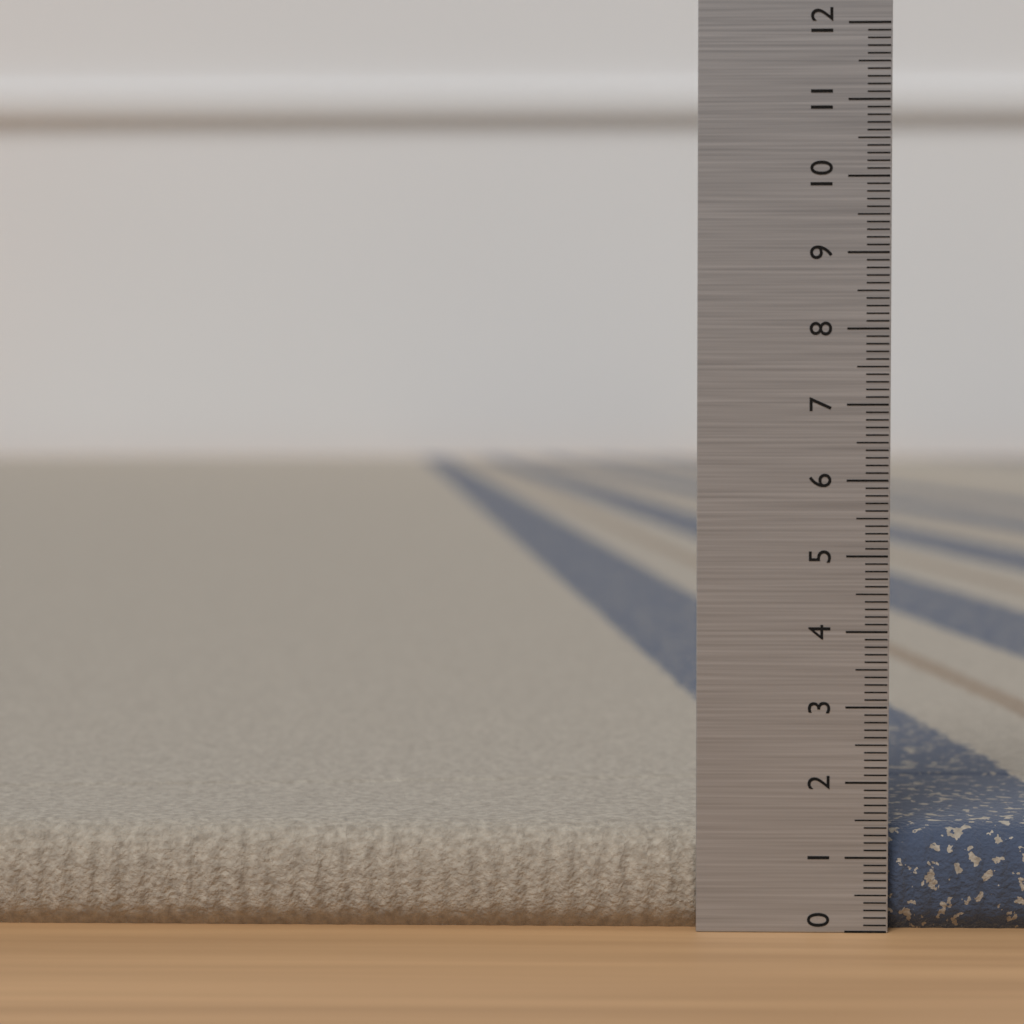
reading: 1.4 (no unit)
